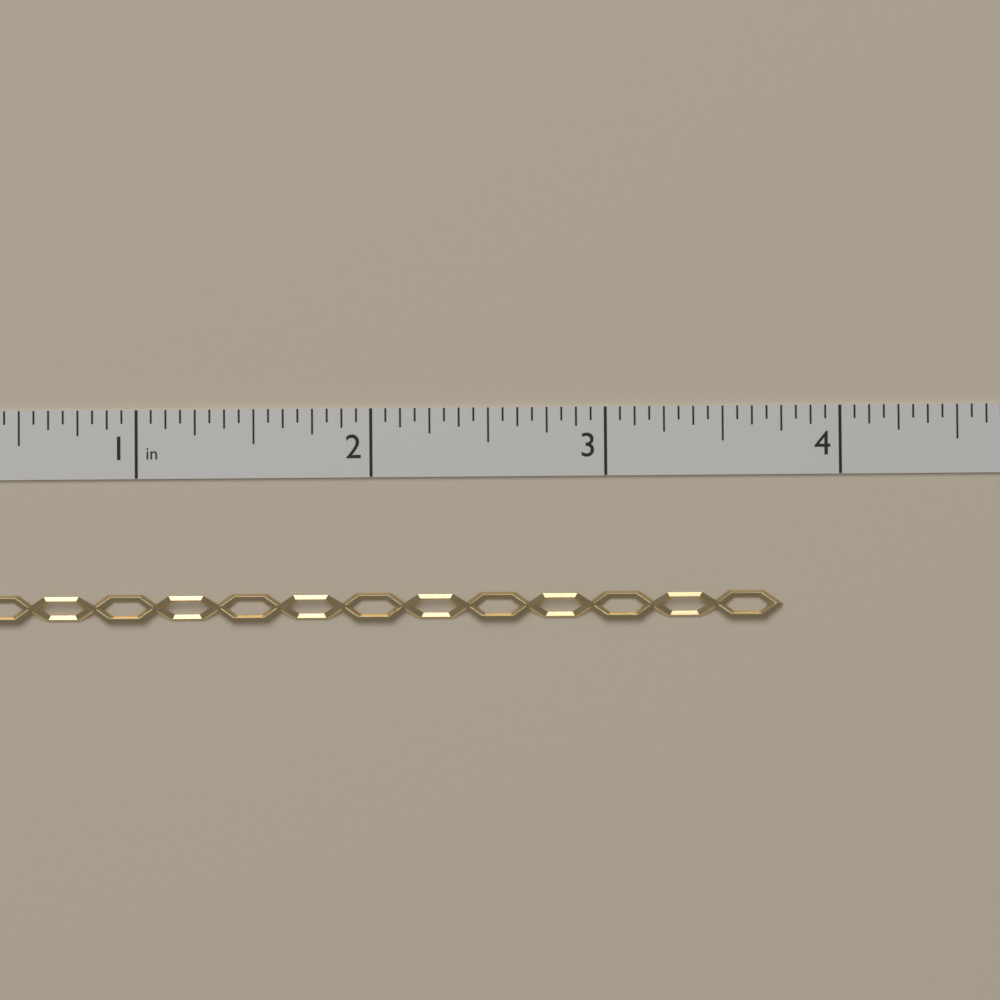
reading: 3.7500 in
